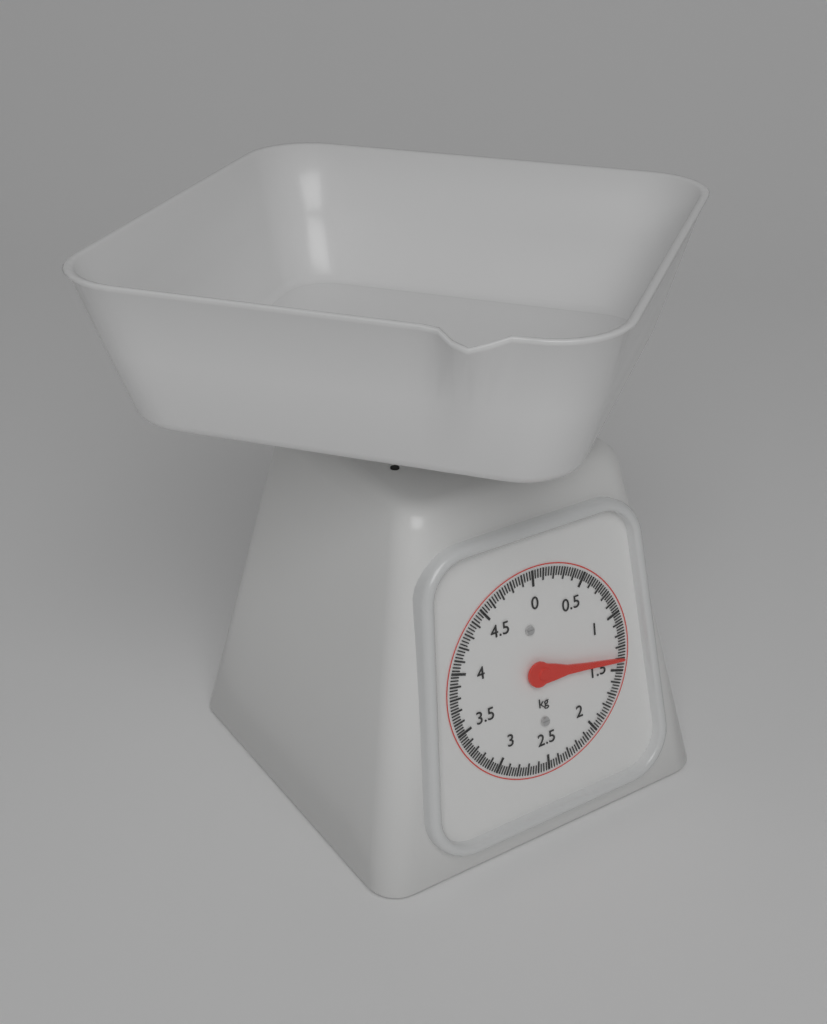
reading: 1.400 kg
